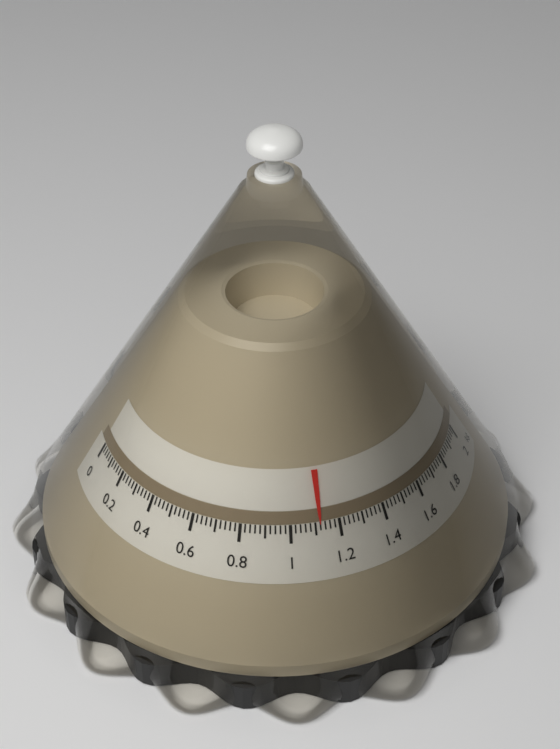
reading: 1.12 kg
